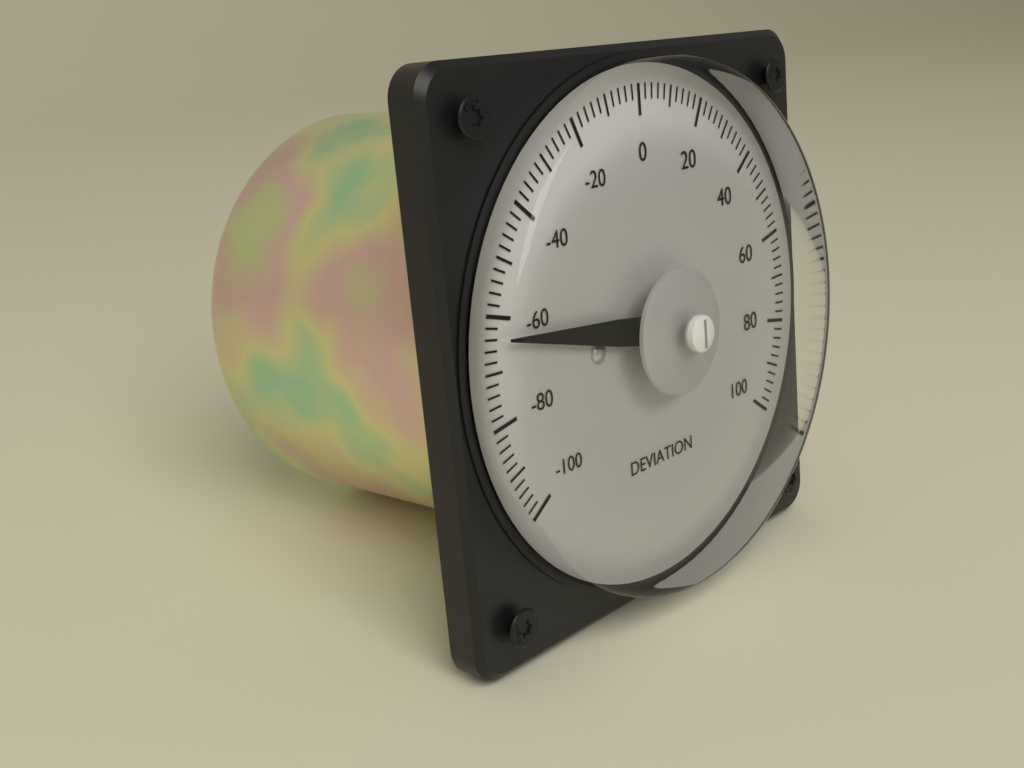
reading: -64 (no unit)
